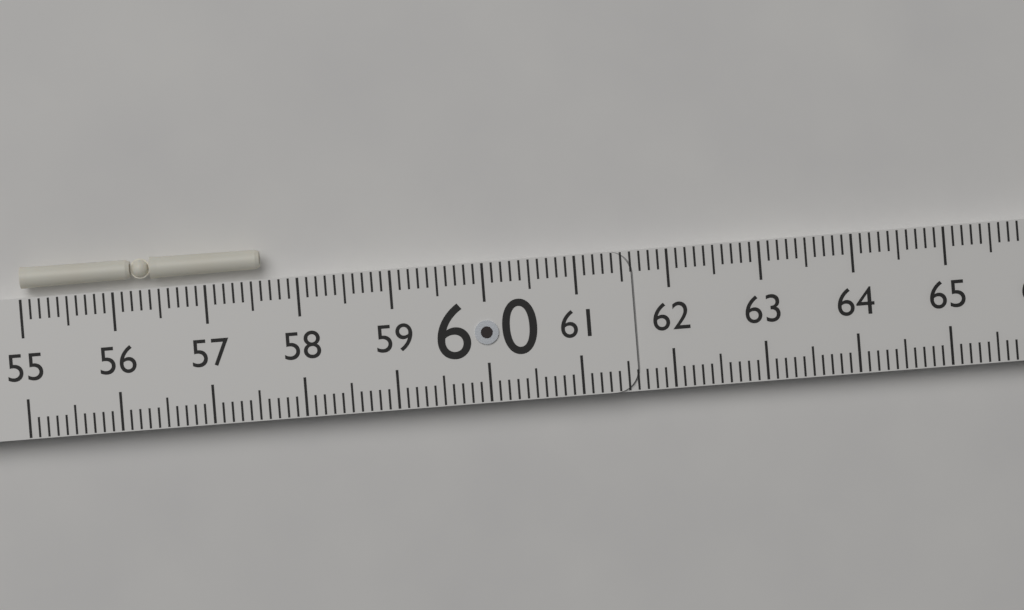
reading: 57.6 (no unit)
